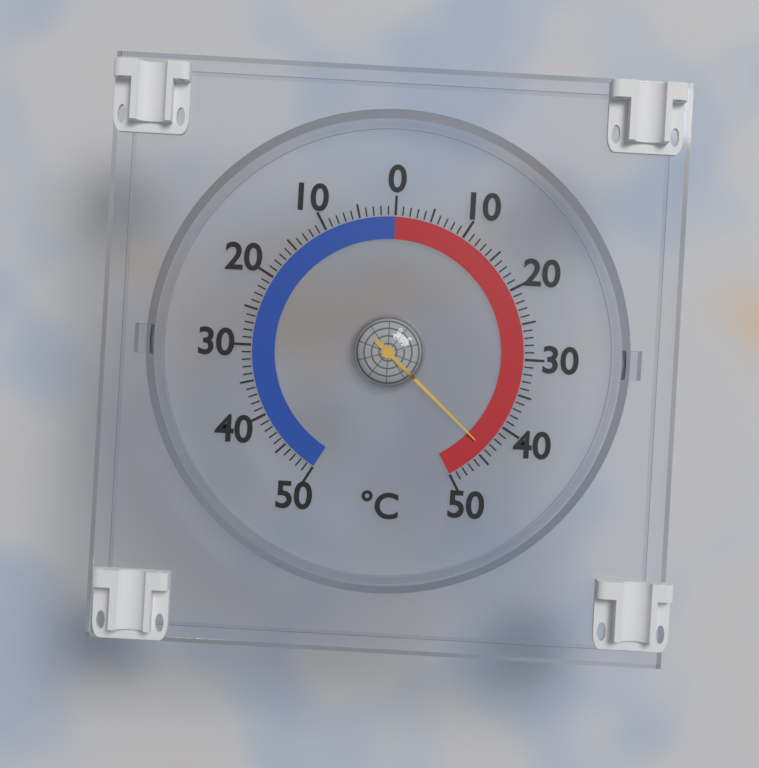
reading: 44 °C
